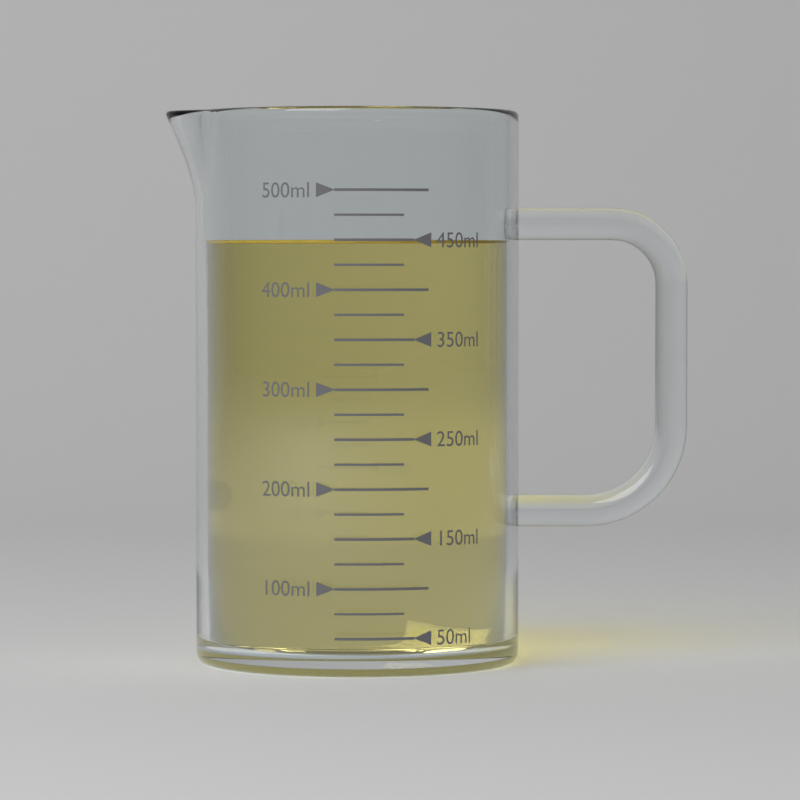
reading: 450 ml
